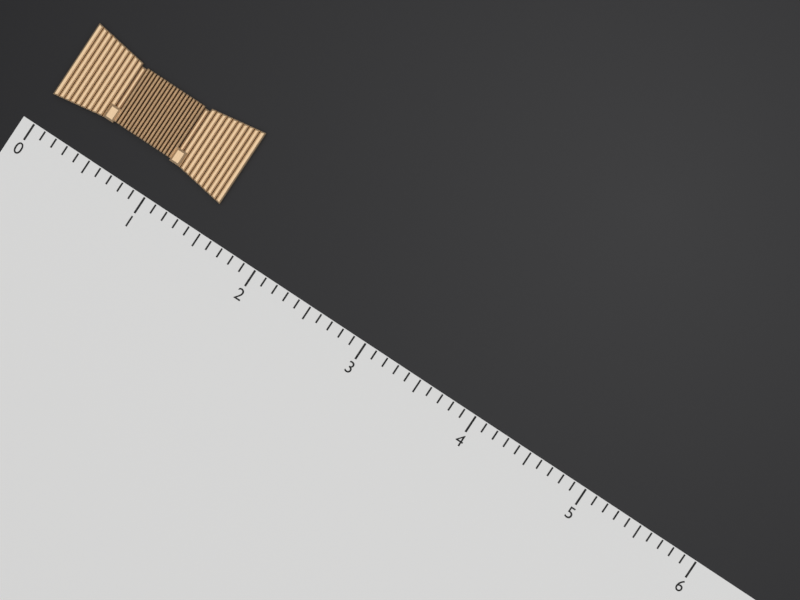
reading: 1.5 (no unit)
